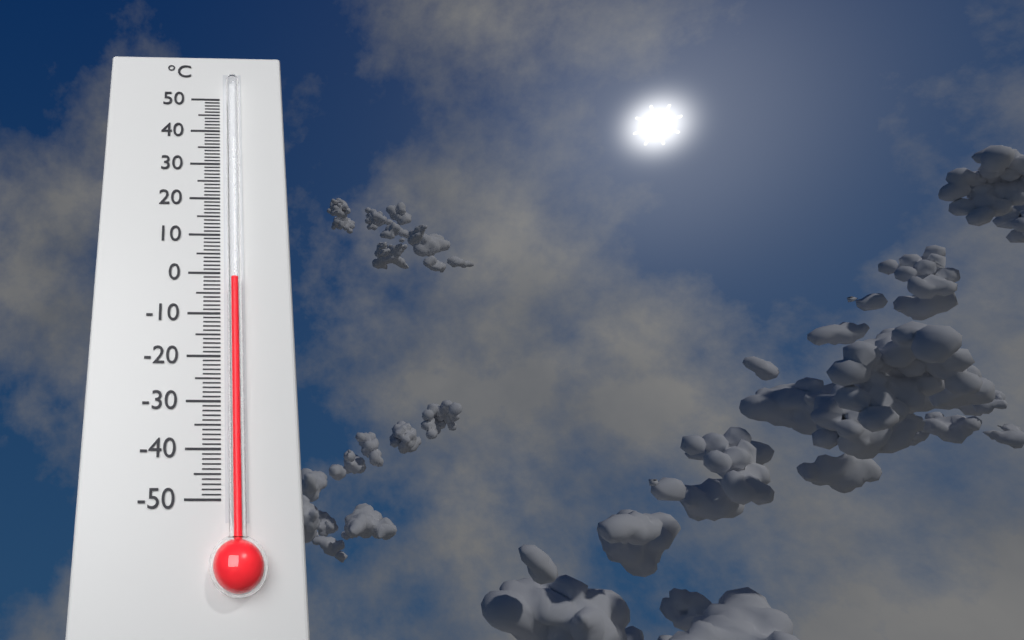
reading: -2 °C
